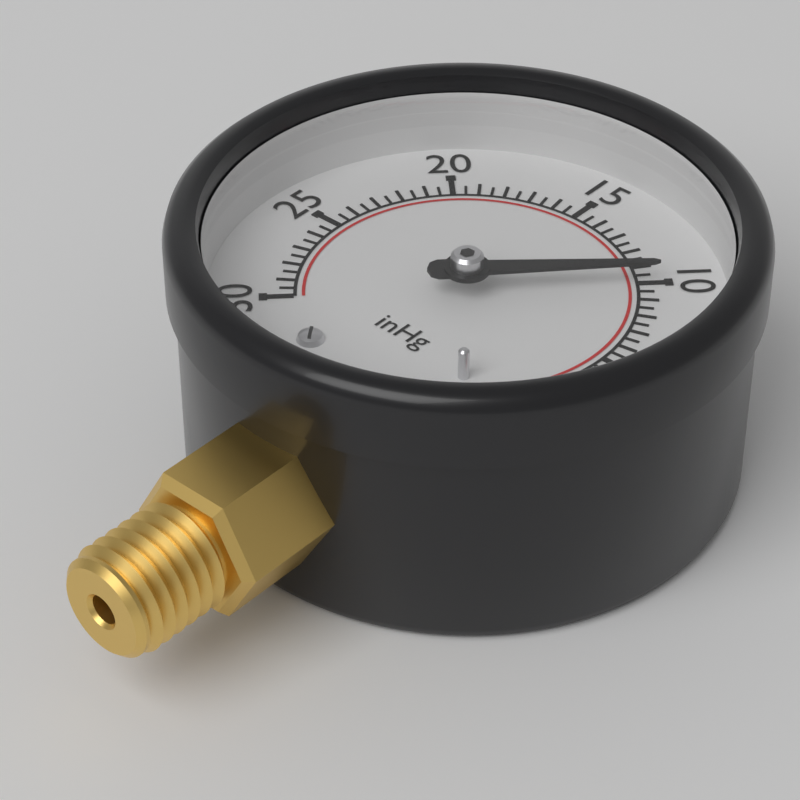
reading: 10.0 inHg
